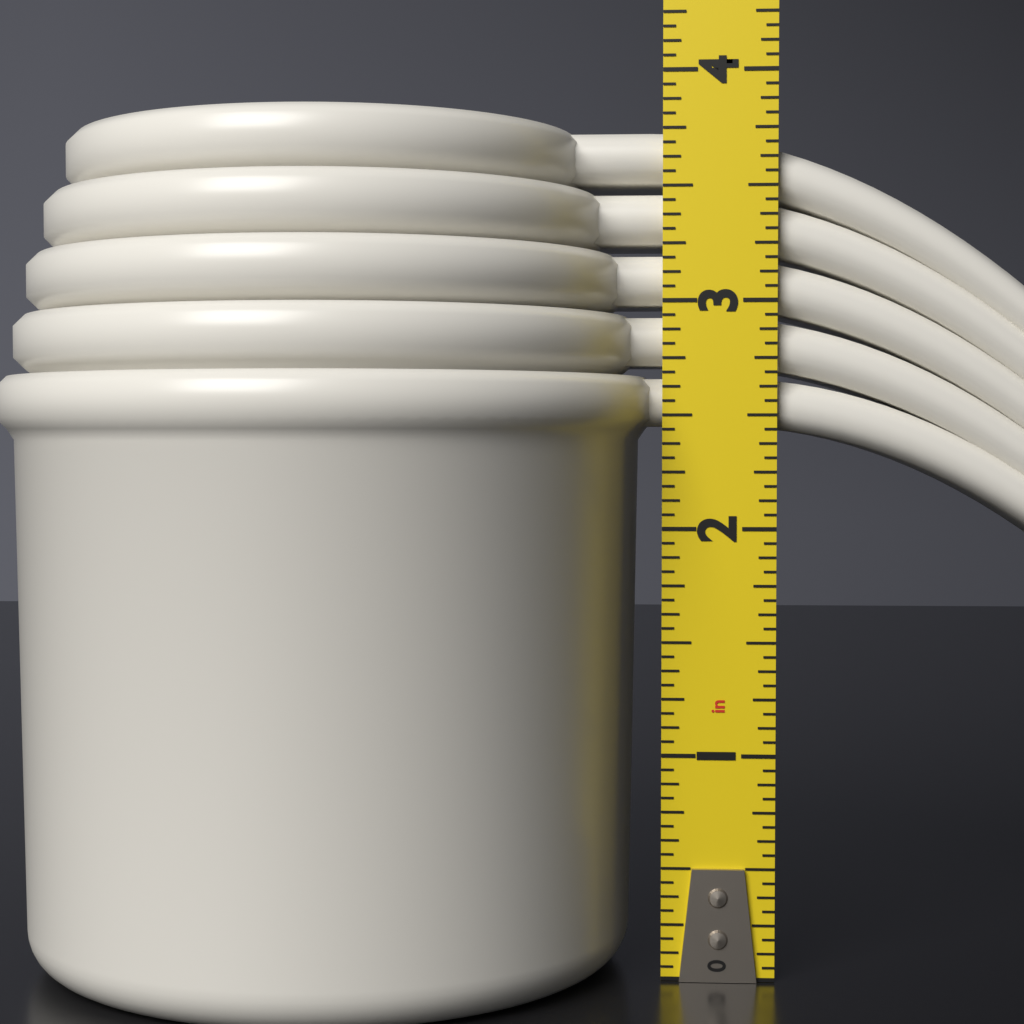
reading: 3.7500 in
